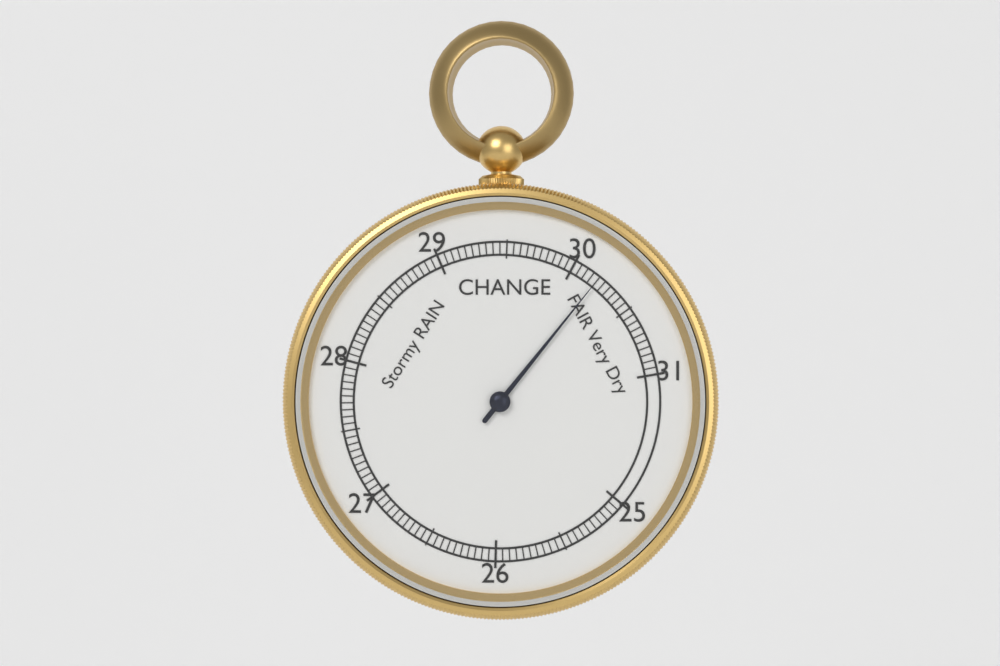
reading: 30.20 inHg
